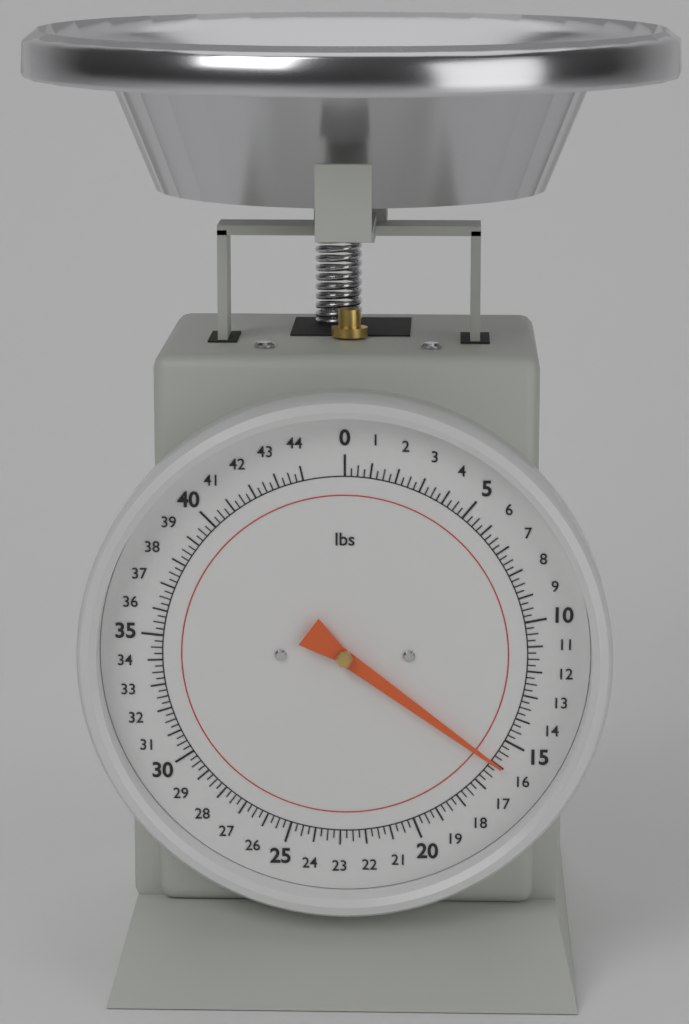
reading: 16.00 lbs
